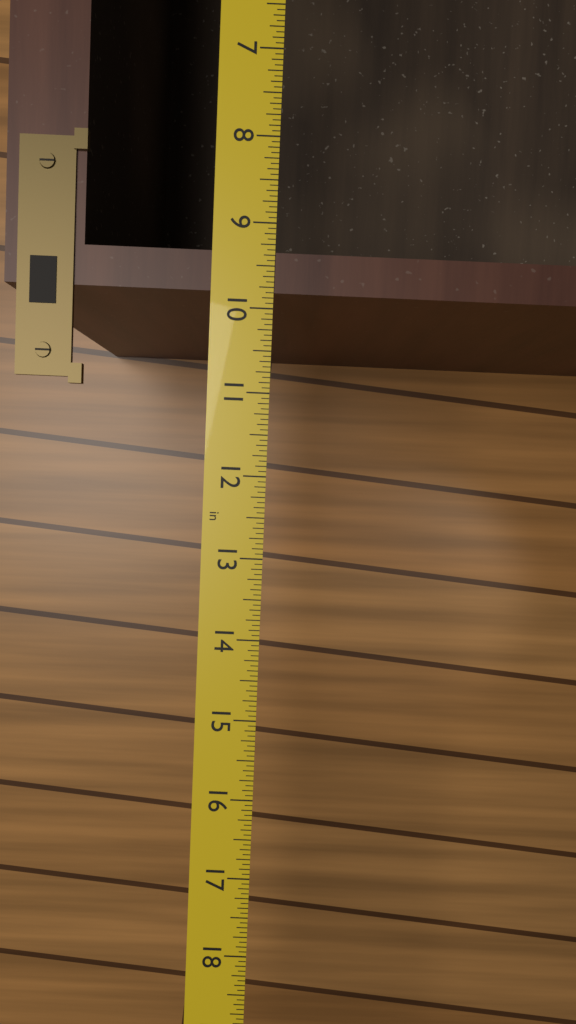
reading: 9.8125 in
